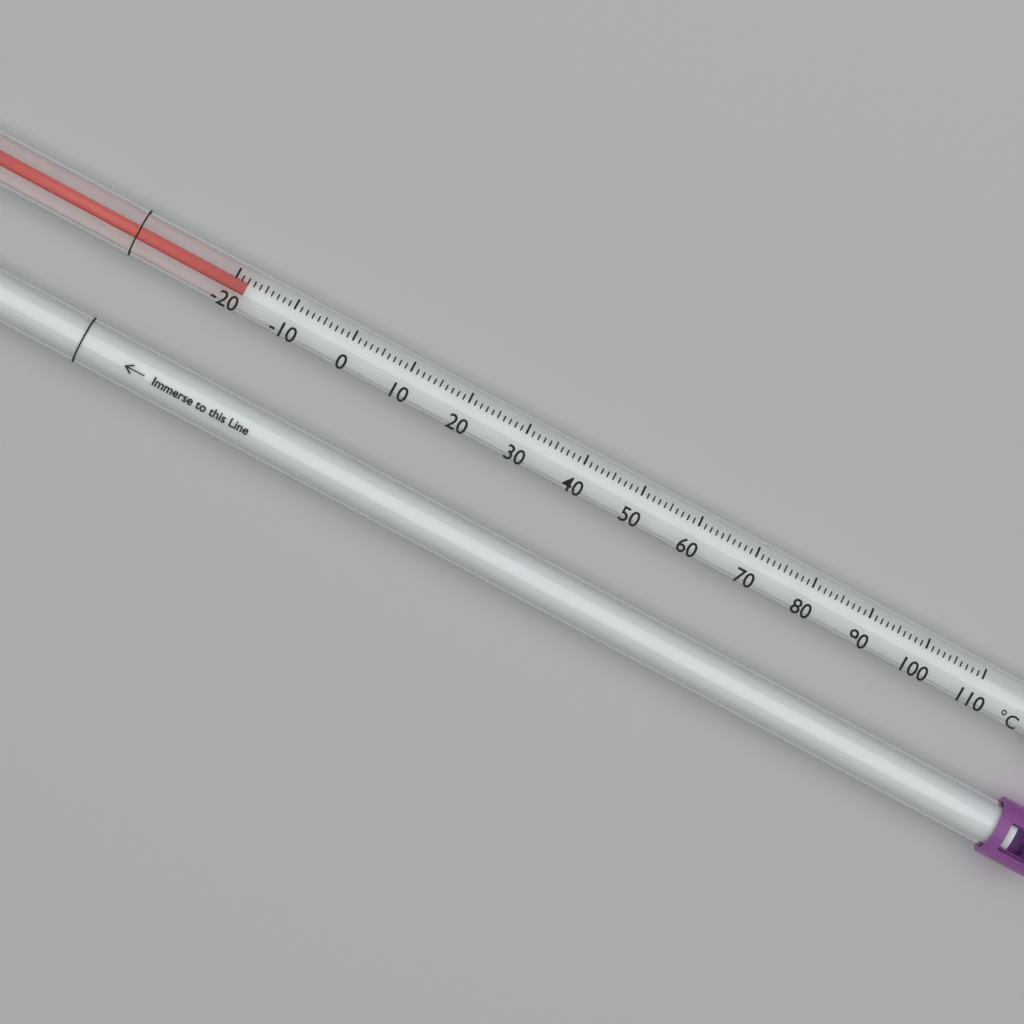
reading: -18 °C
